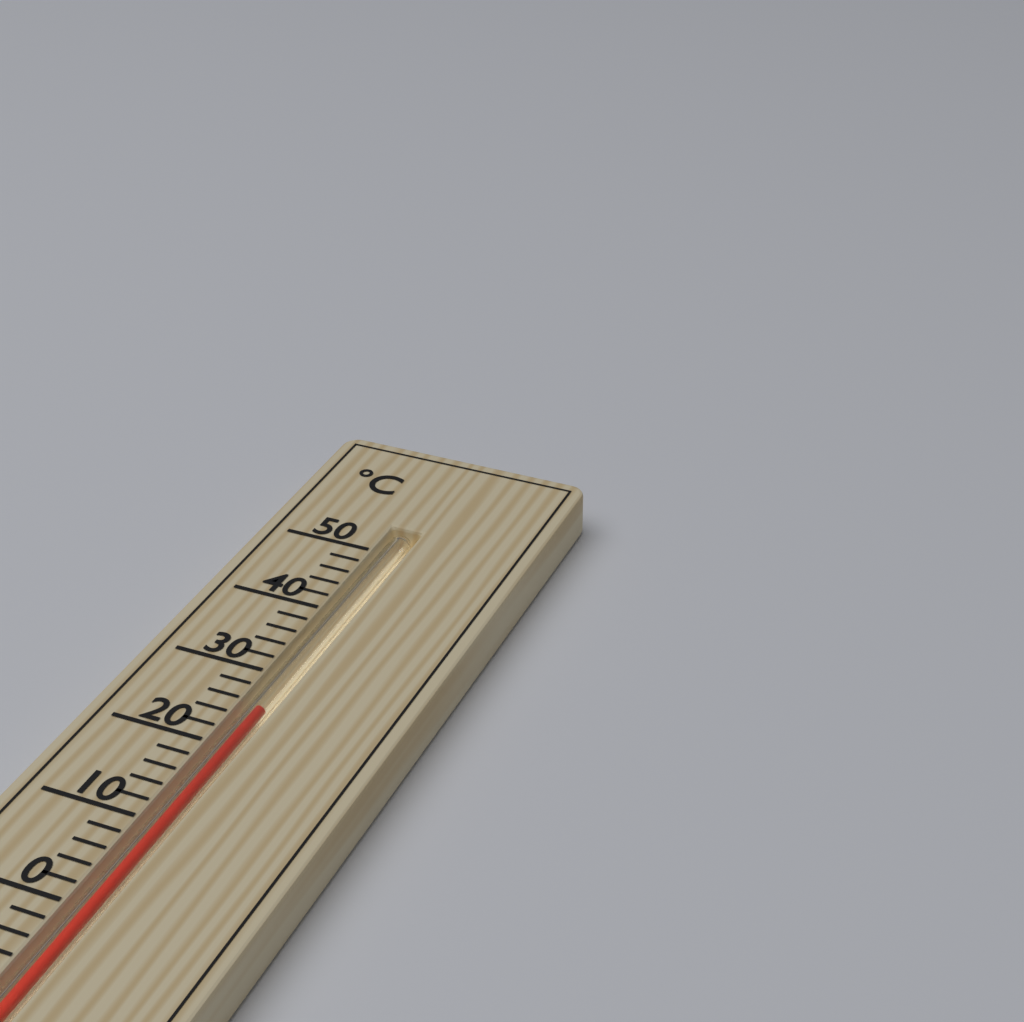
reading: 26 °C
